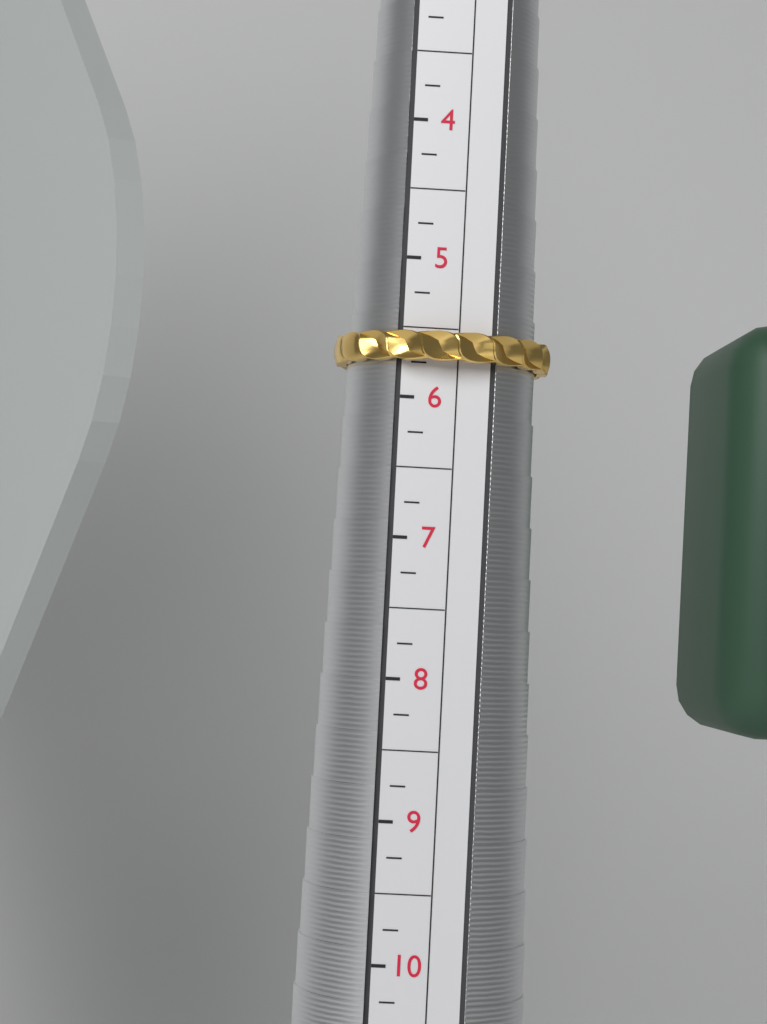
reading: 5.75 (no unit)
